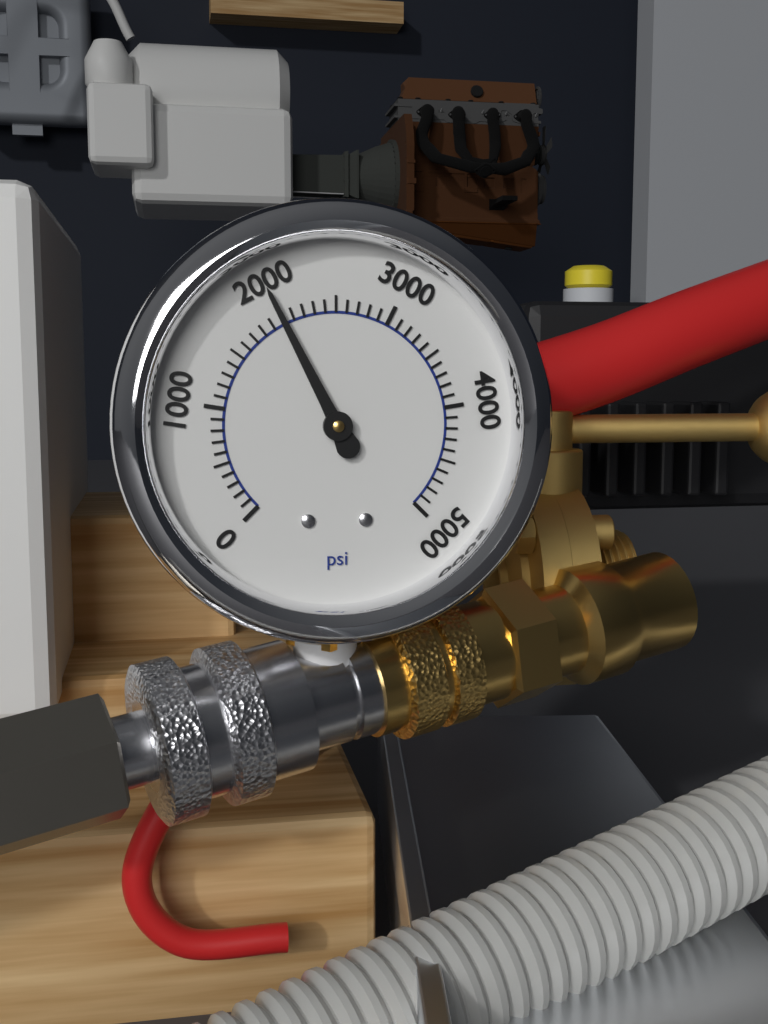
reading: 2000 psi
